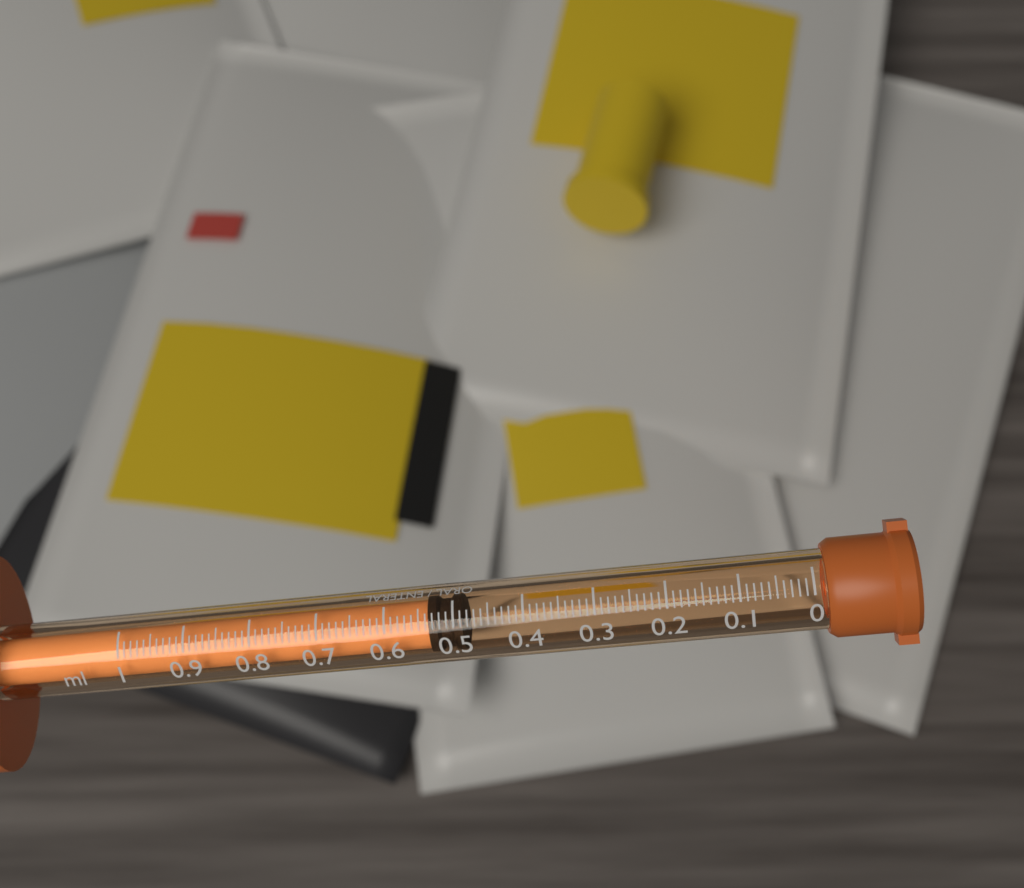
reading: 0.49 ml
